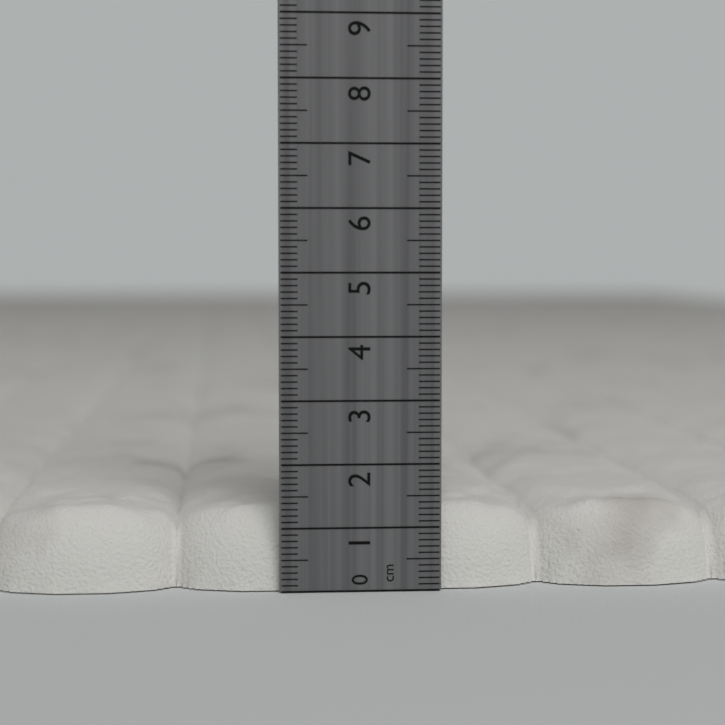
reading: 1.3 cm
